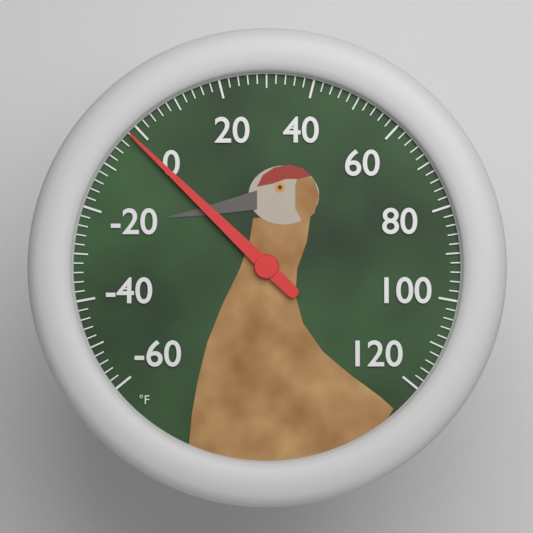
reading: -2 °F
